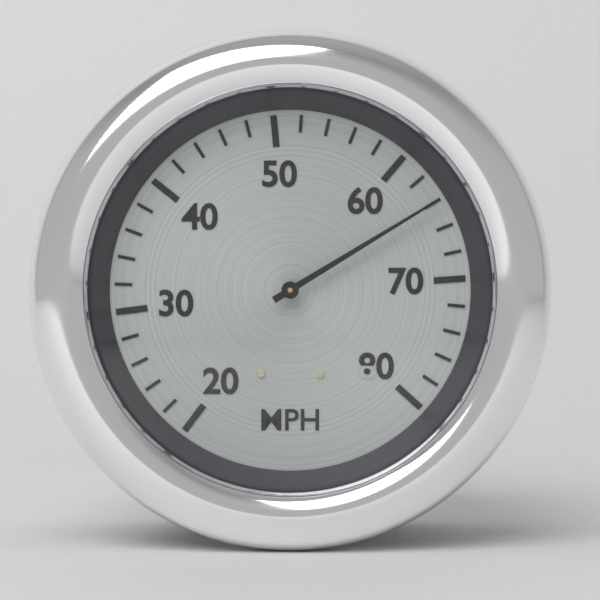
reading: 64 MPH
